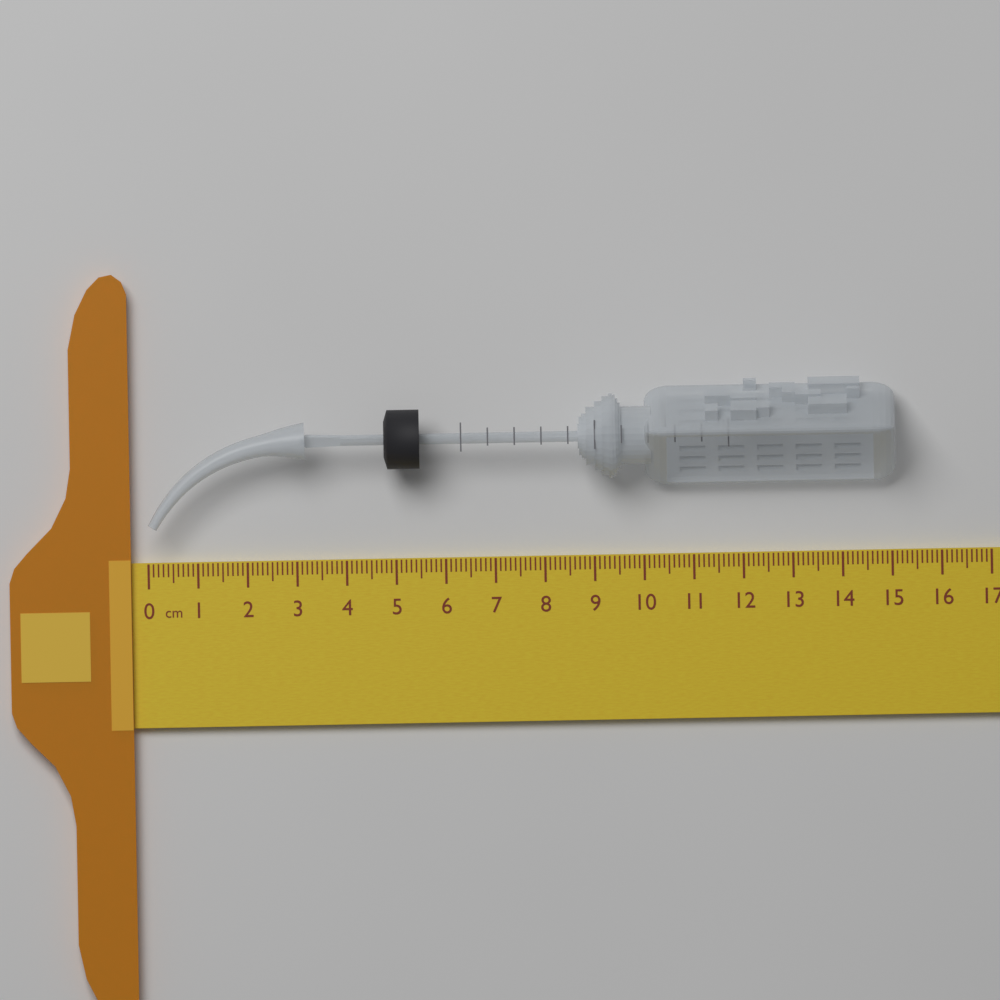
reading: 15.1 cm
